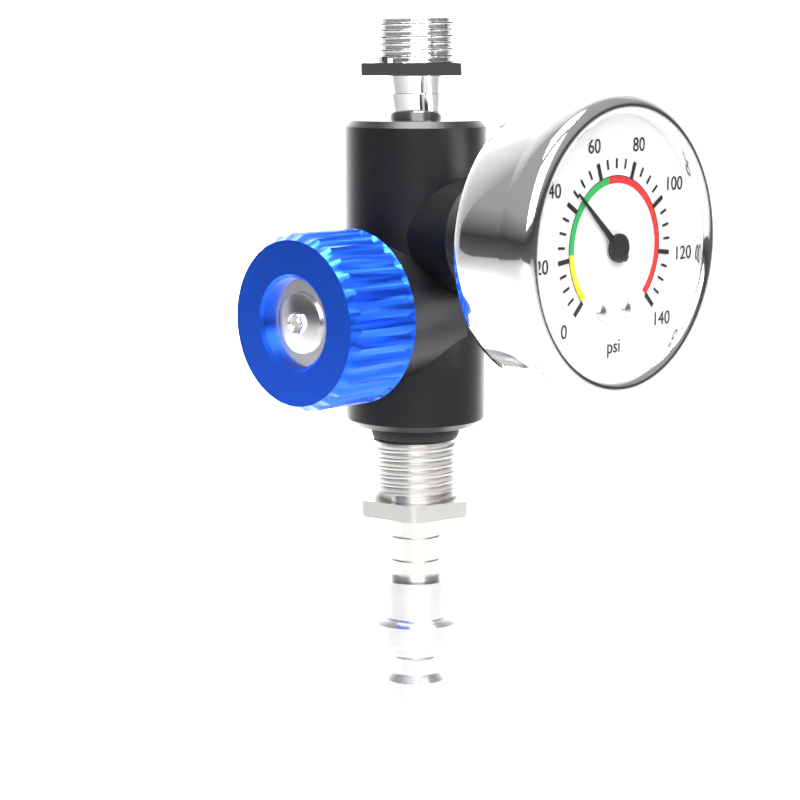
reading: 45 psi
